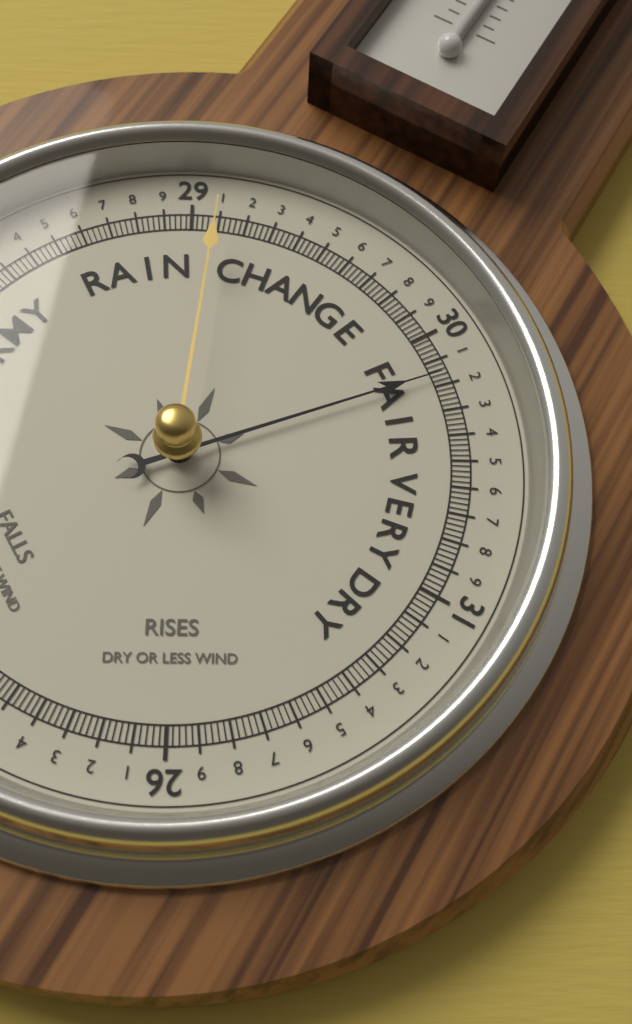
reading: 30.16 (no unit)
